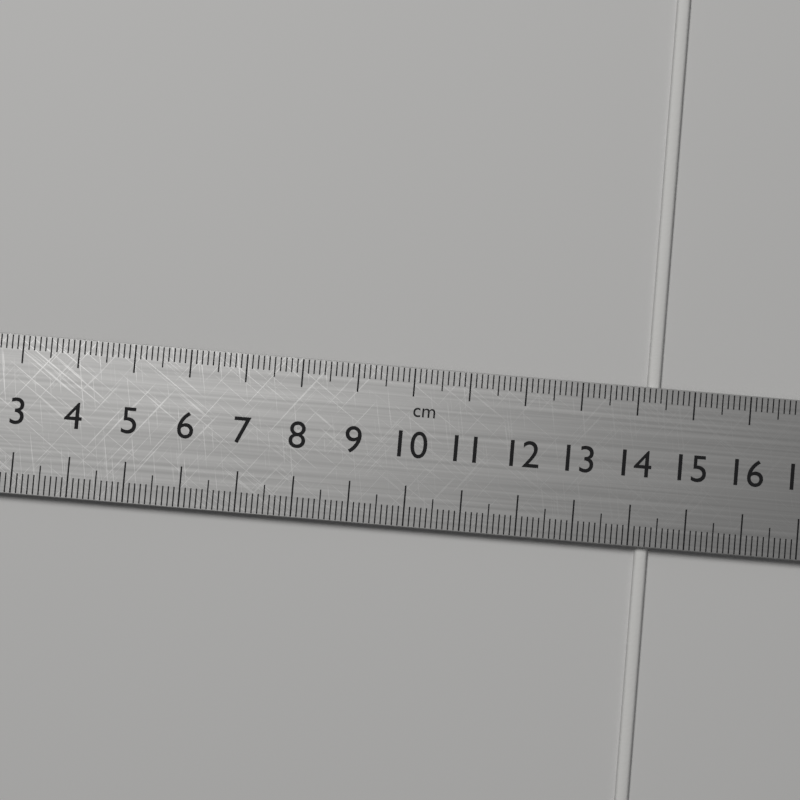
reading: 14.4 cm
